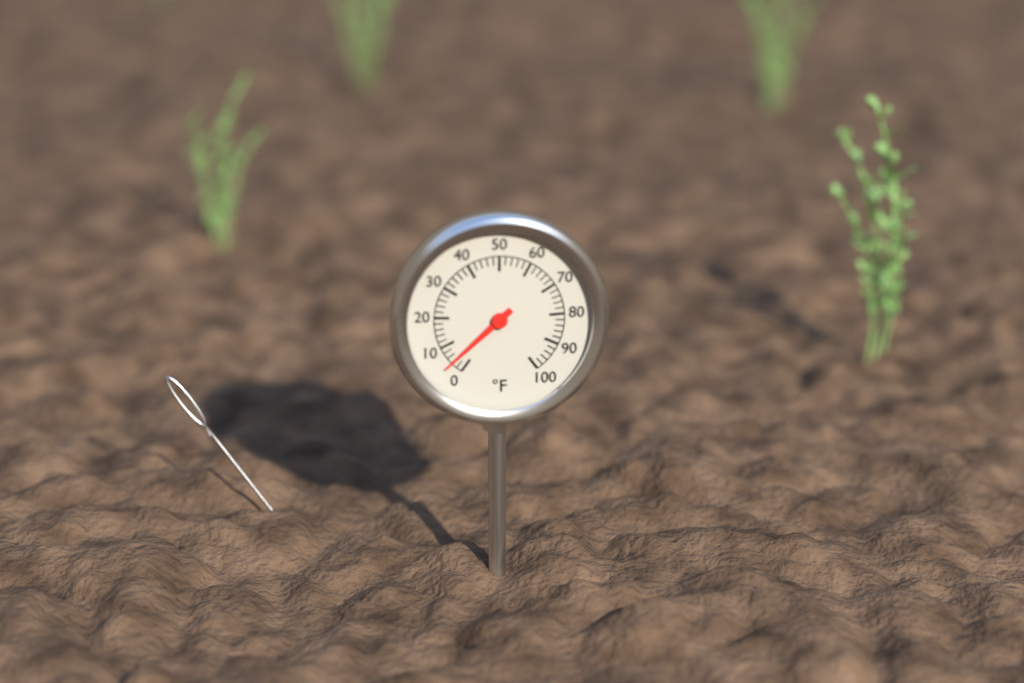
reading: 4 °F
